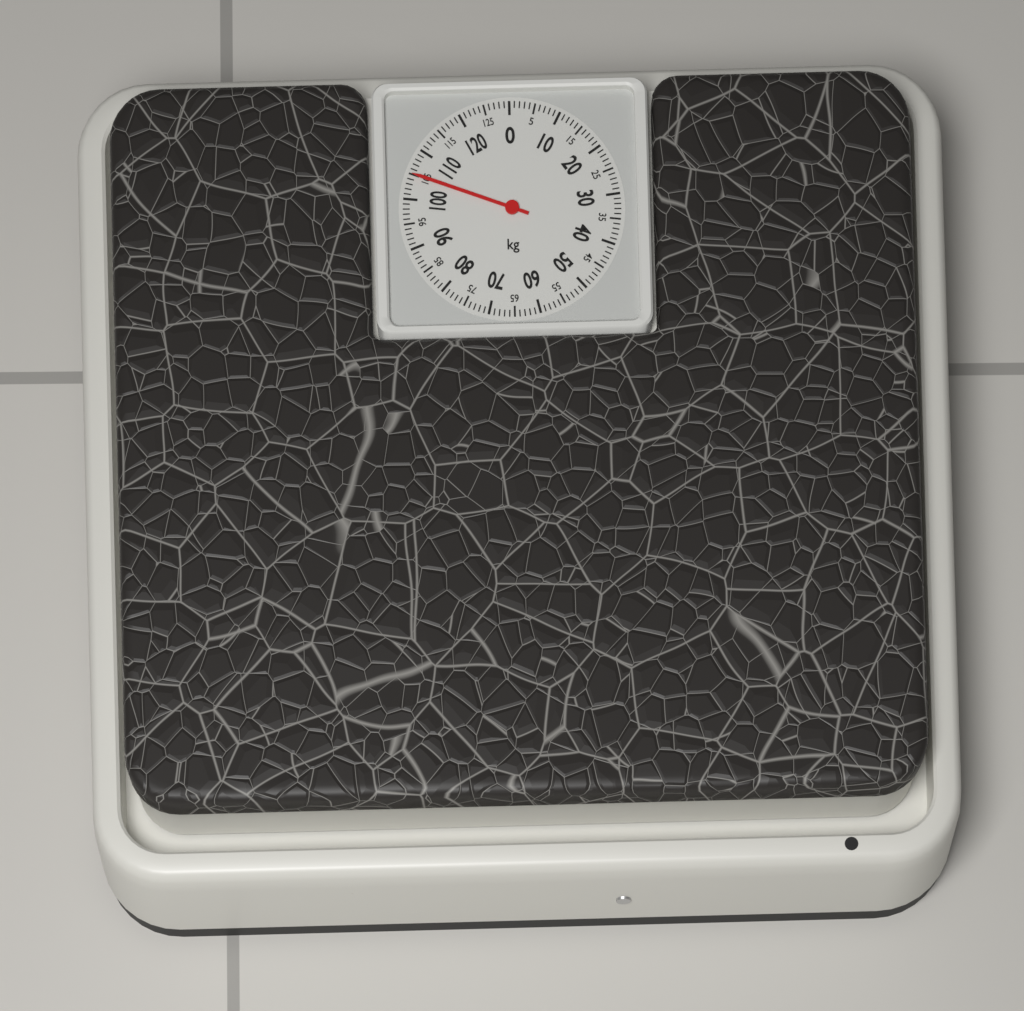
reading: 105 kg
